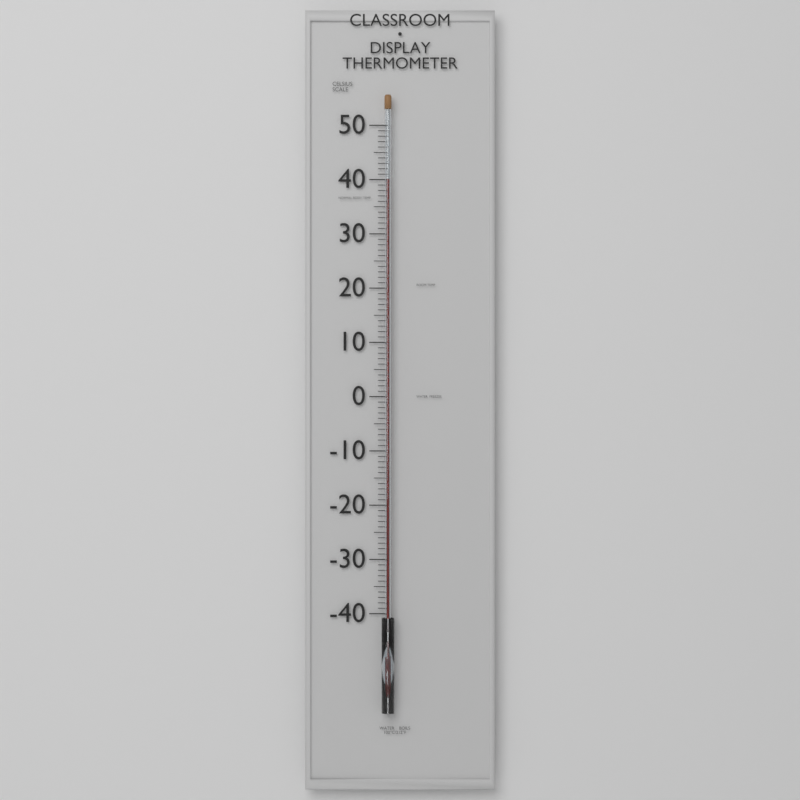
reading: 40 °C
